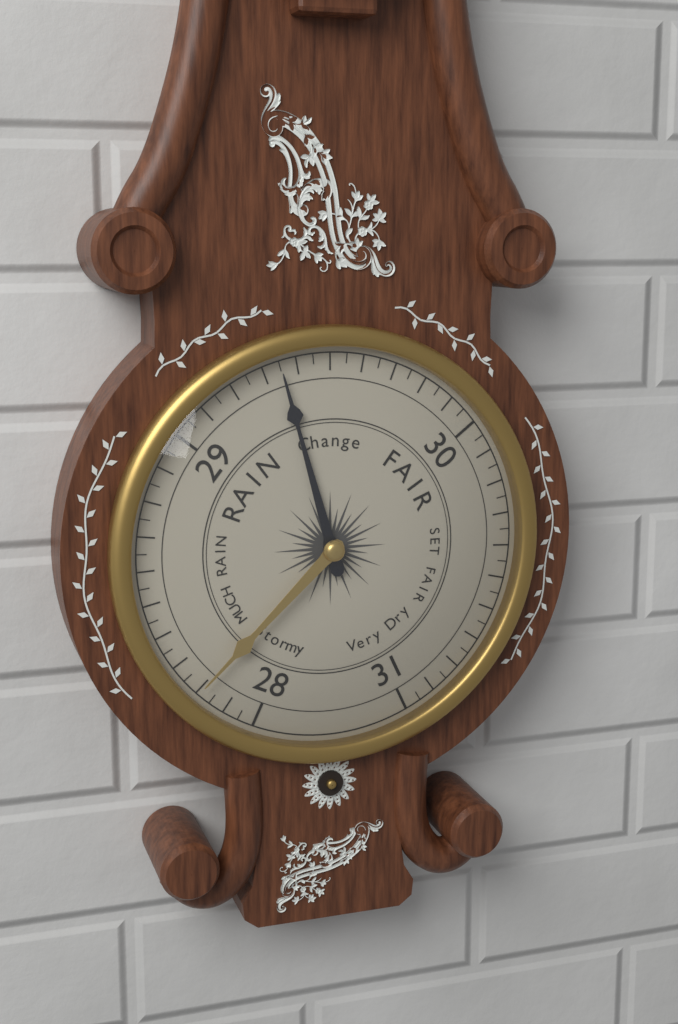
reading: 29.35 (no unit)
